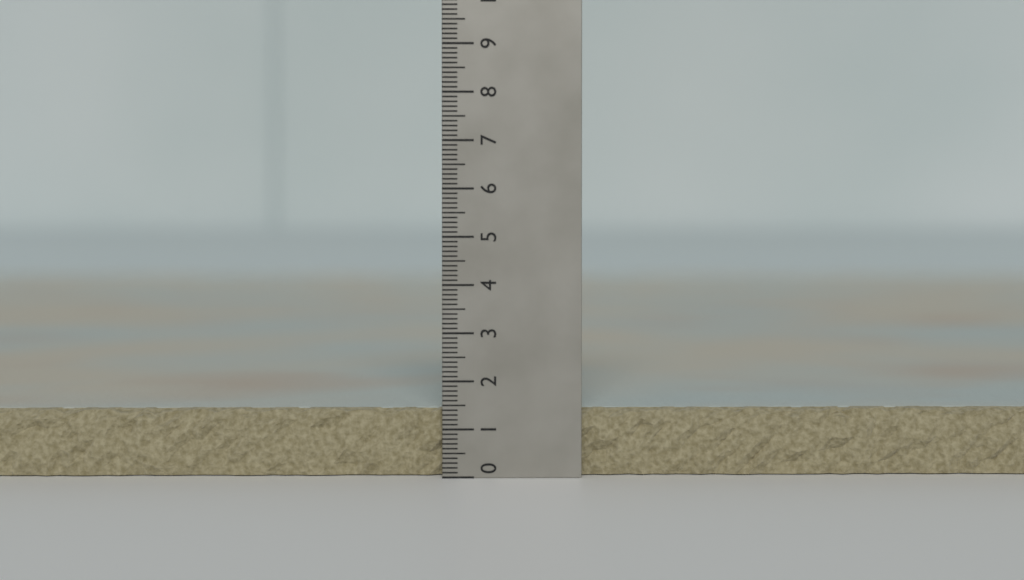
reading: 1.4 (no unit)
